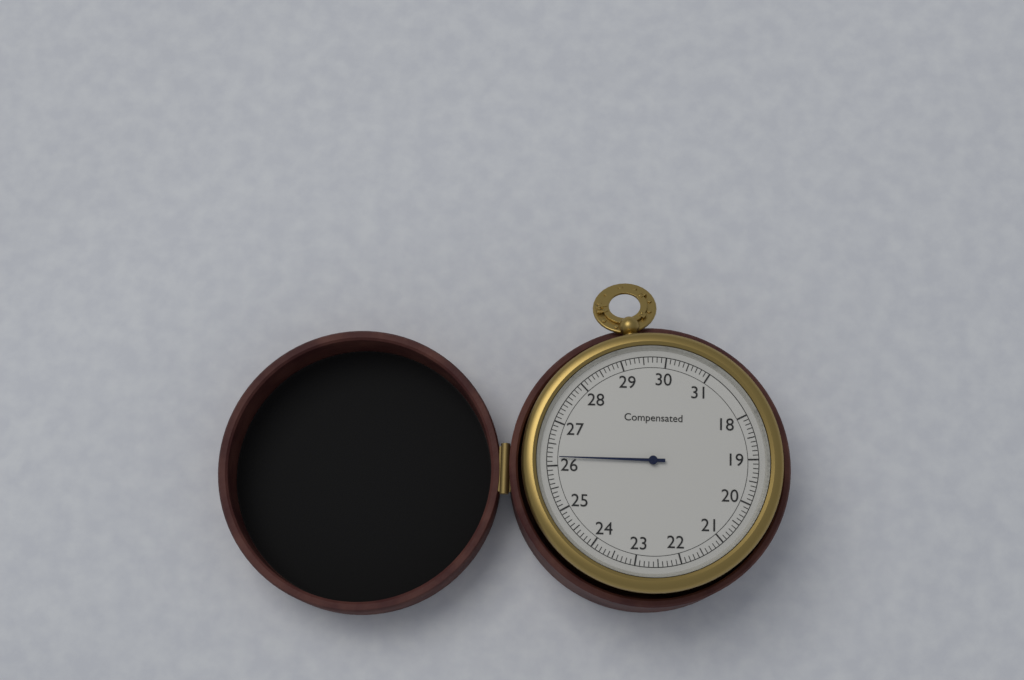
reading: 26.2 (no unit)
